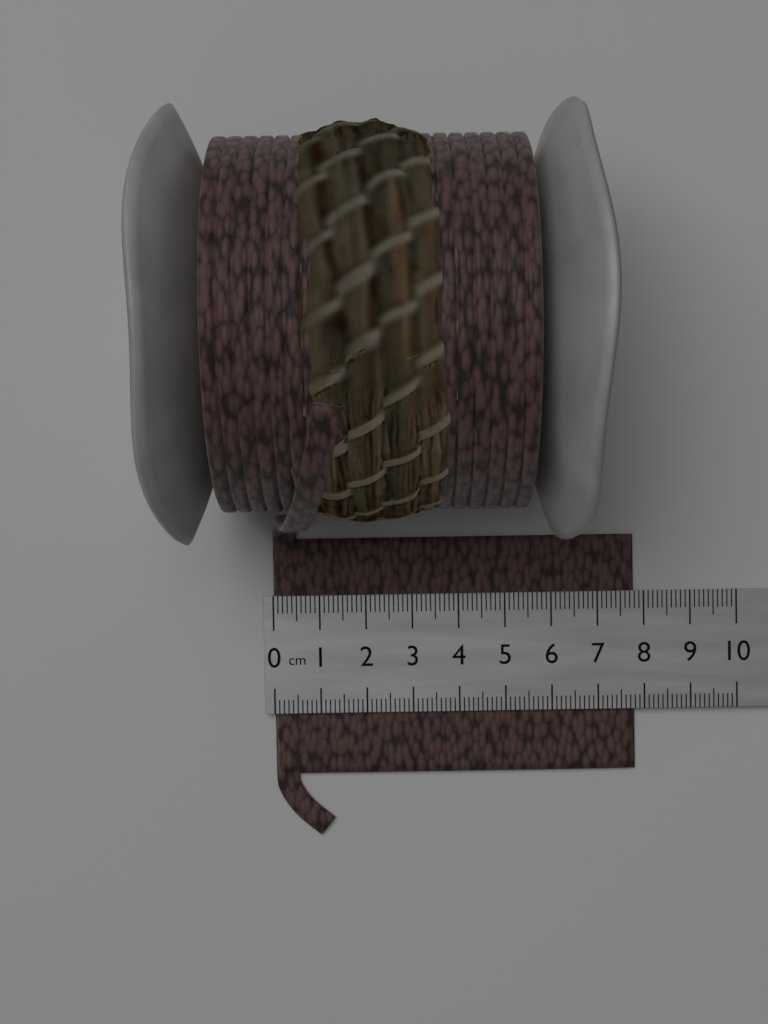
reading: 7.8 cm
